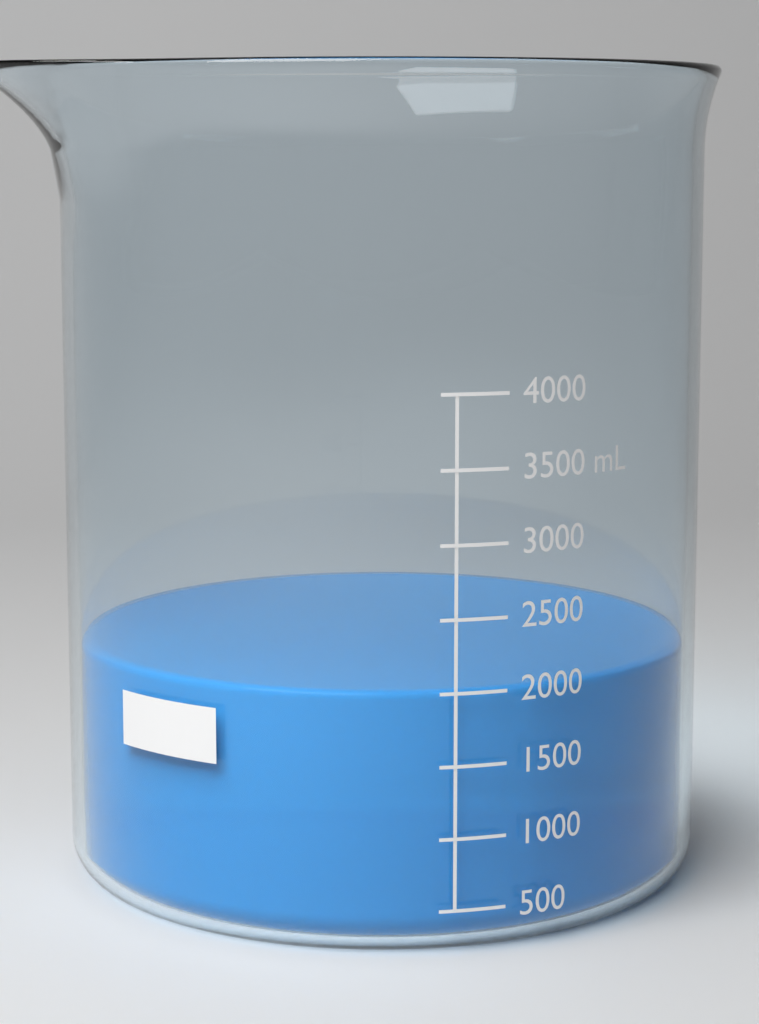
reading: 2000 mL
